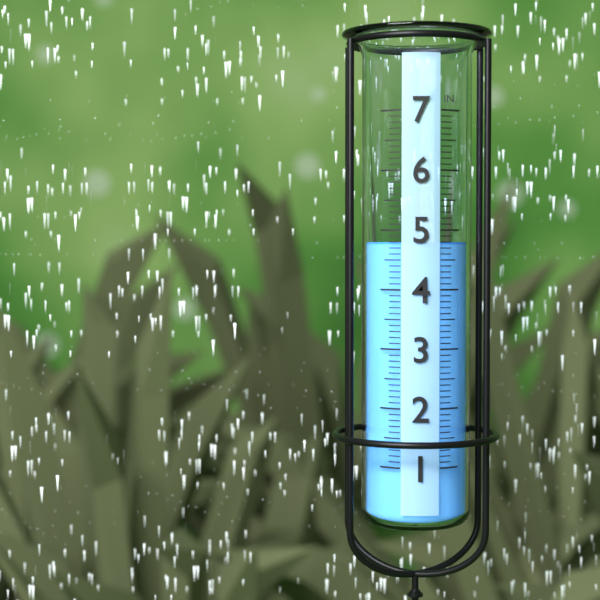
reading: 4.8 in
